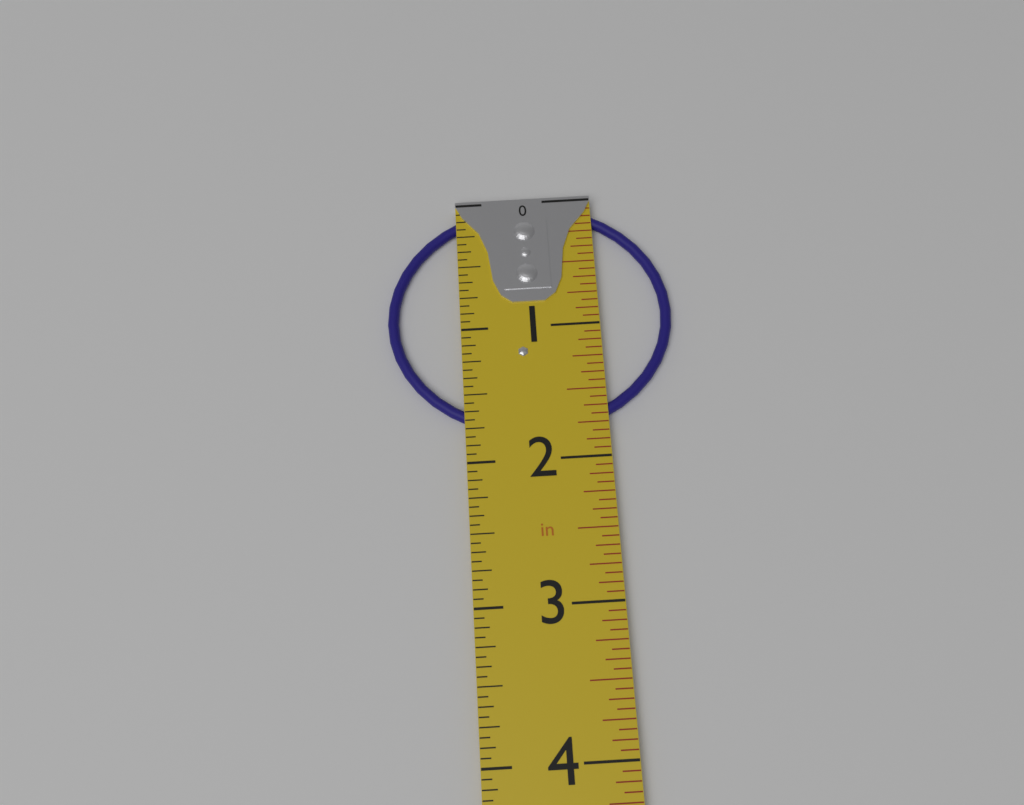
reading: 1.8125 in
